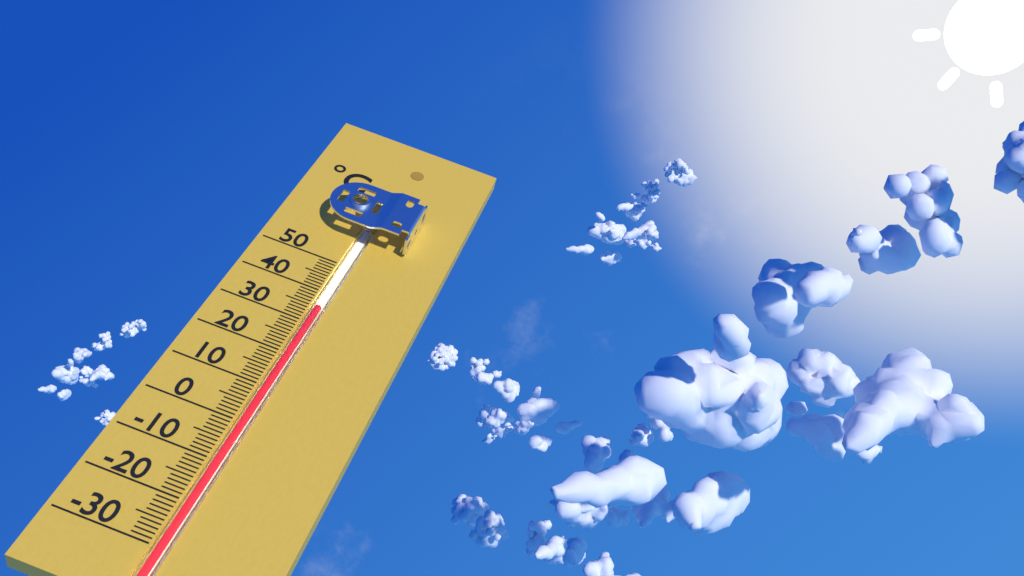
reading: 35 °C
